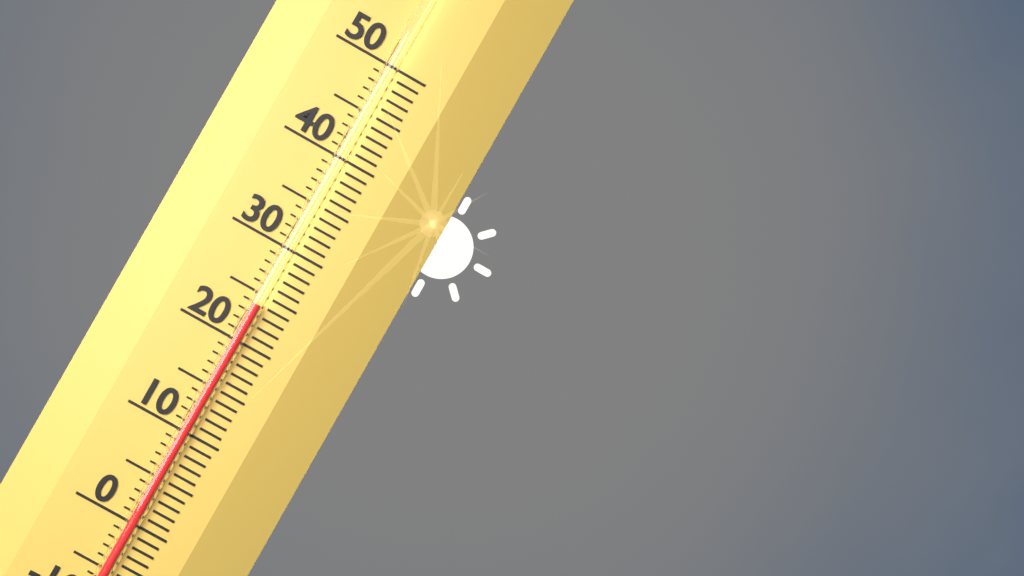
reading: 24 (no unit)
